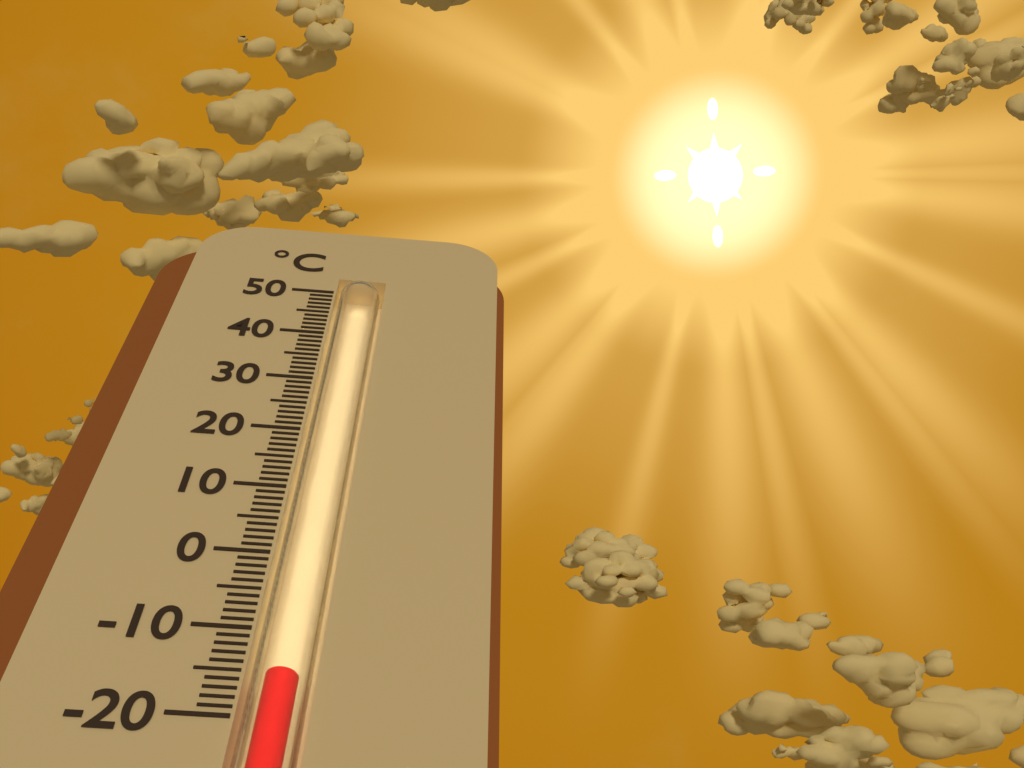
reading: -15 °C
